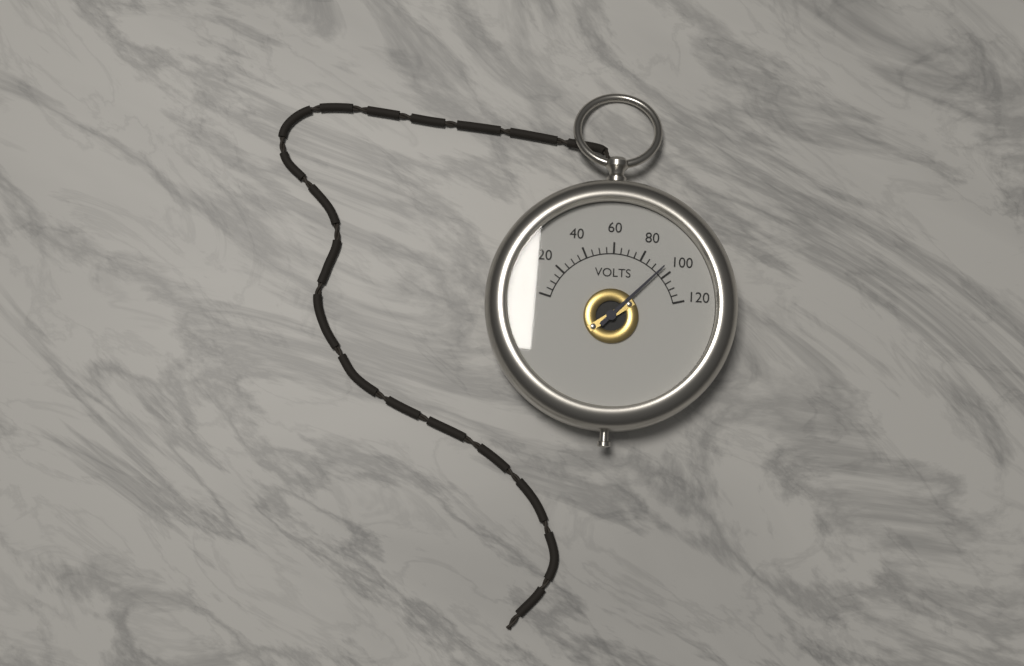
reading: 95 V
